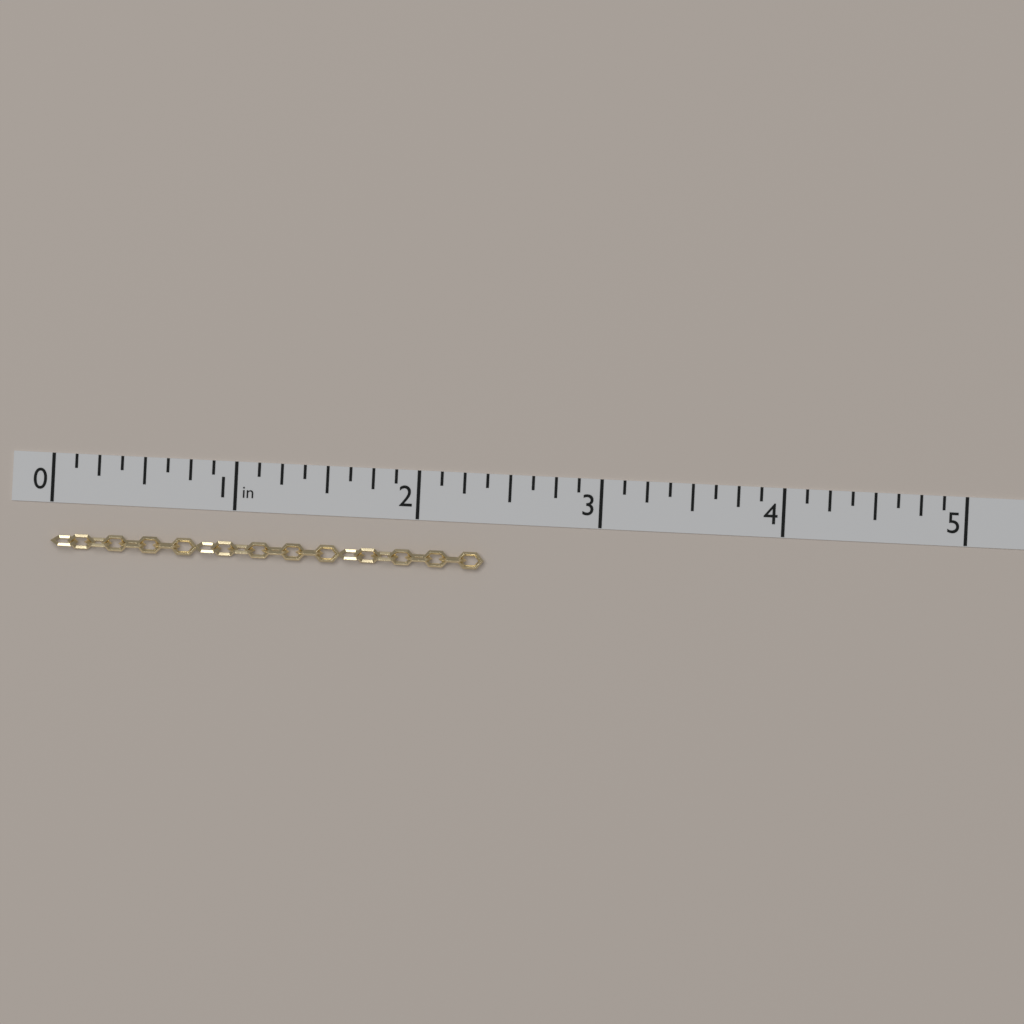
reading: 2.375 in
